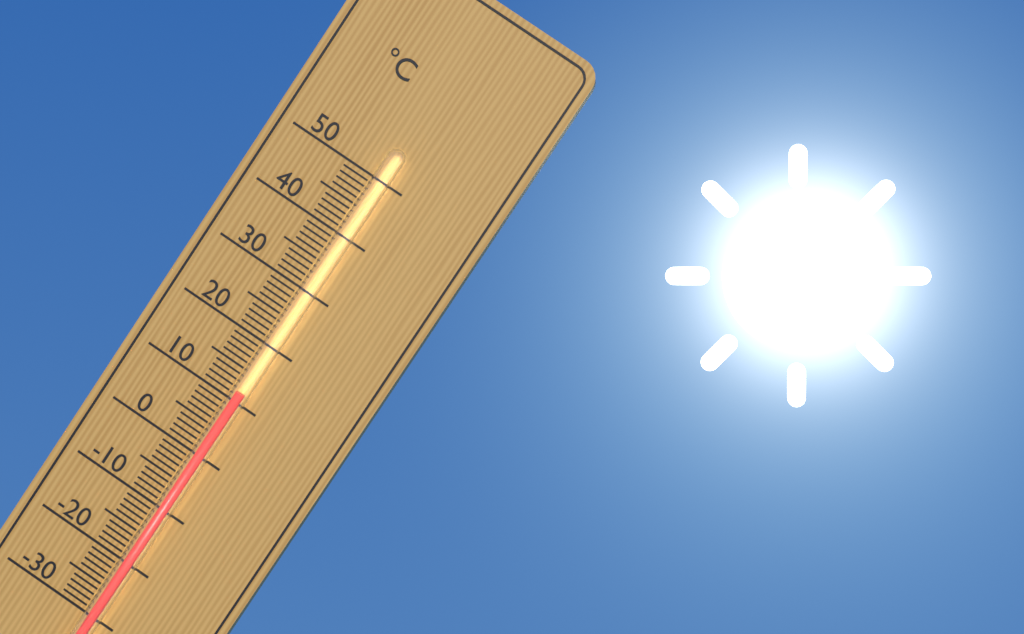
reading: 12 °C
